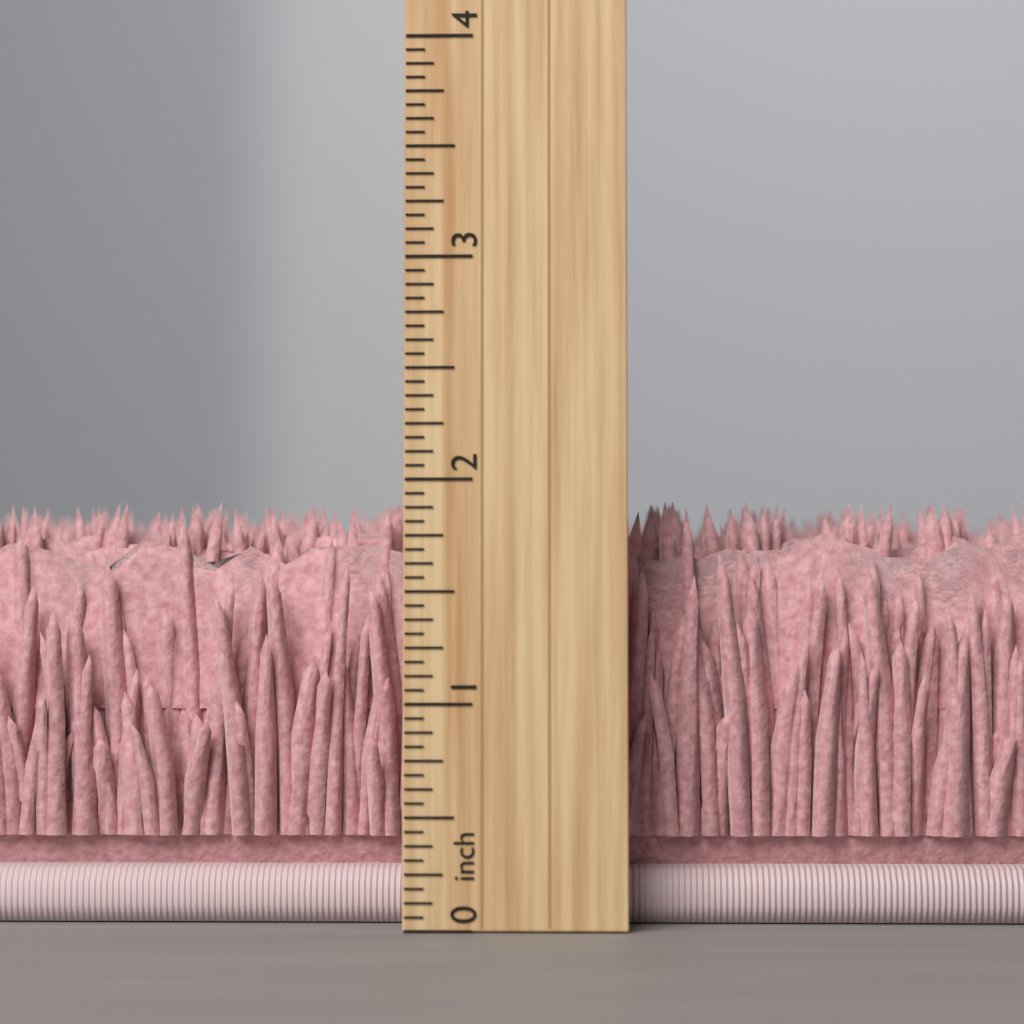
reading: 1.9375 inch
